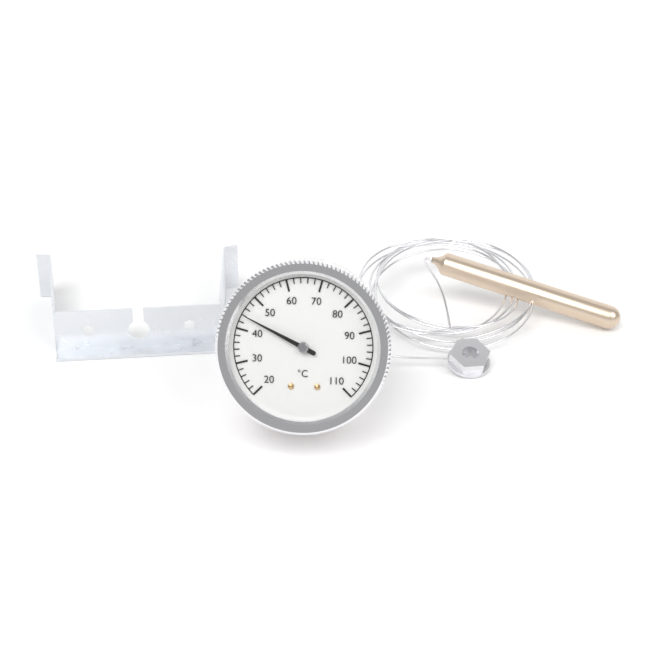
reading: 44 °C
